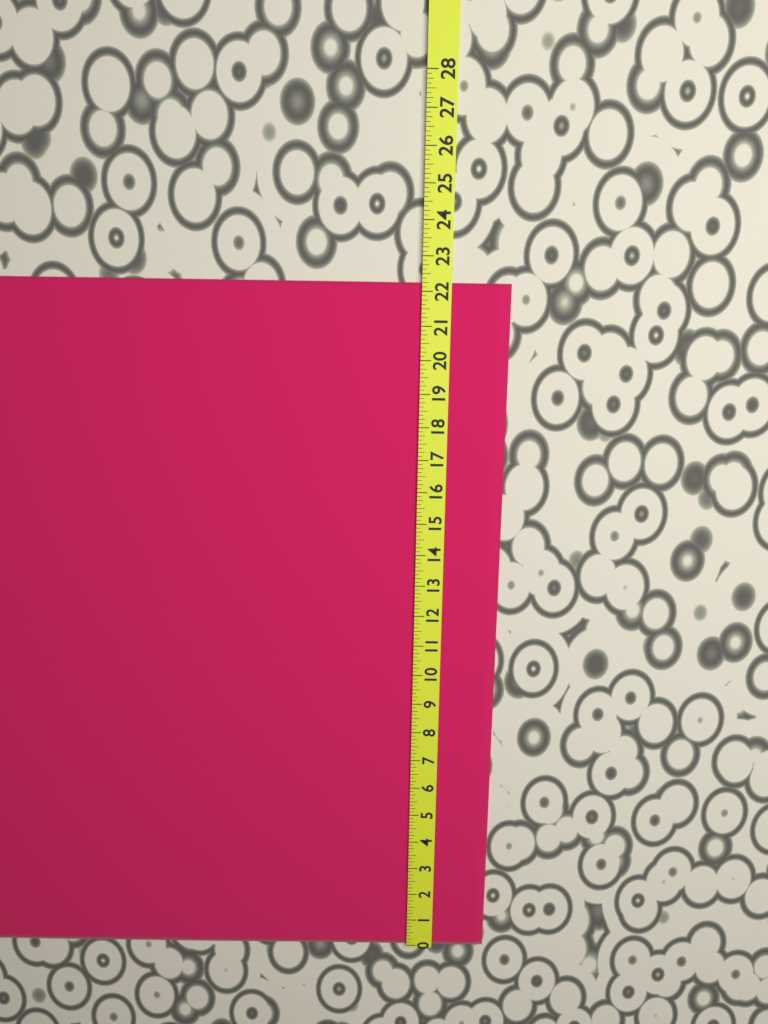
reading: 22.250 (no unit)
